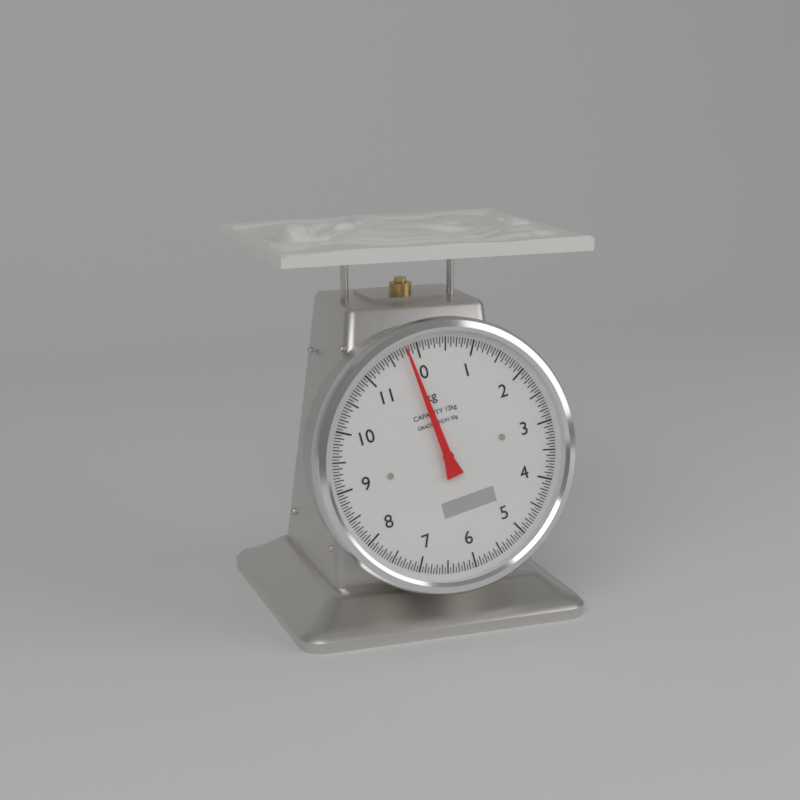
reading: 11.80 kg
